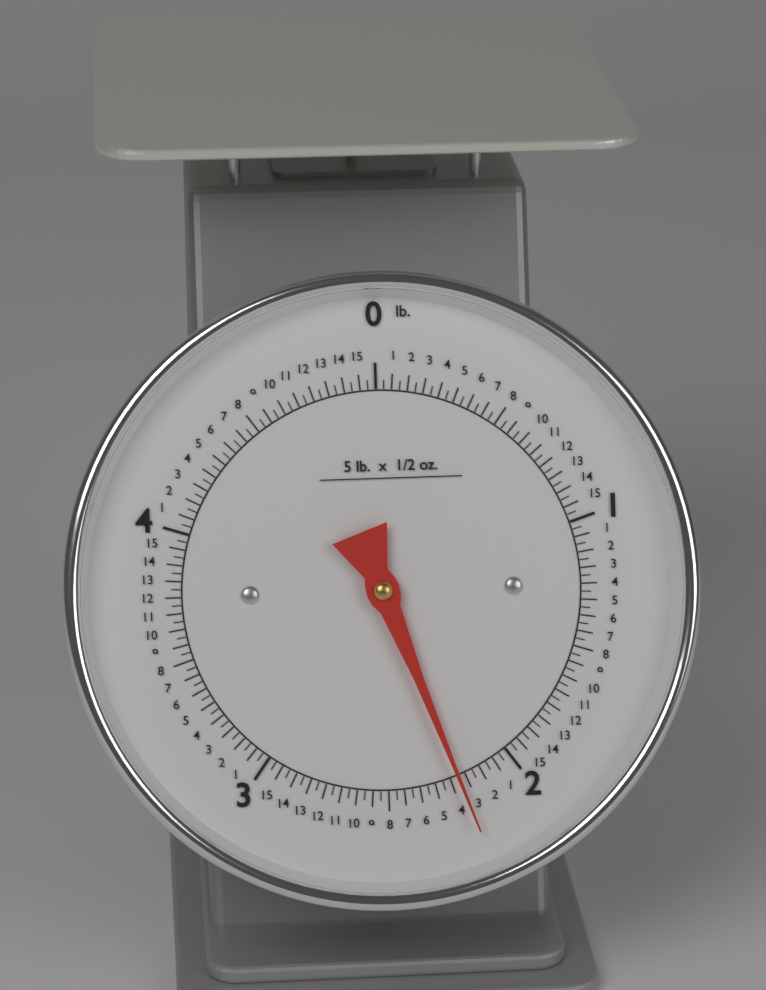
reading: 2.21875 lb
